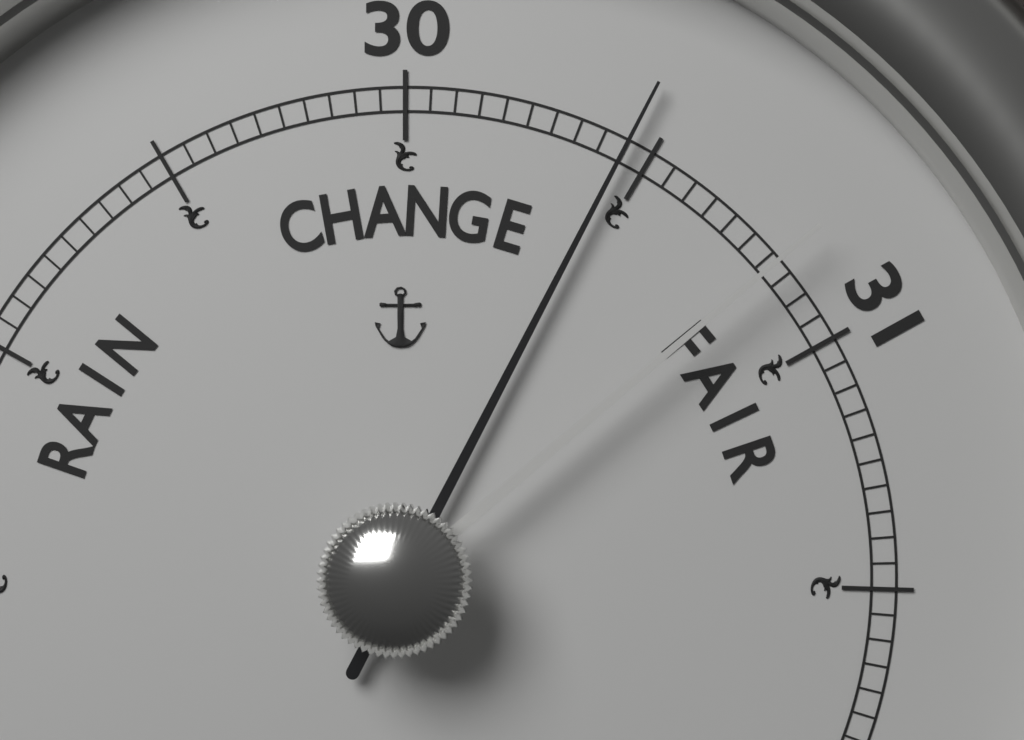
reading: 30.45 (no unit)
